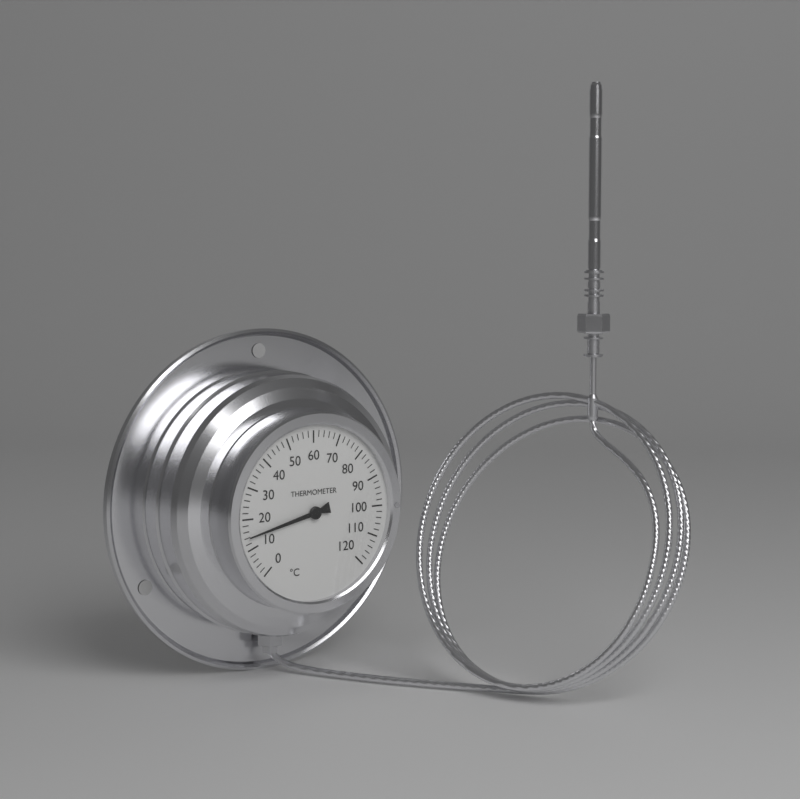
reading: 14 °C
